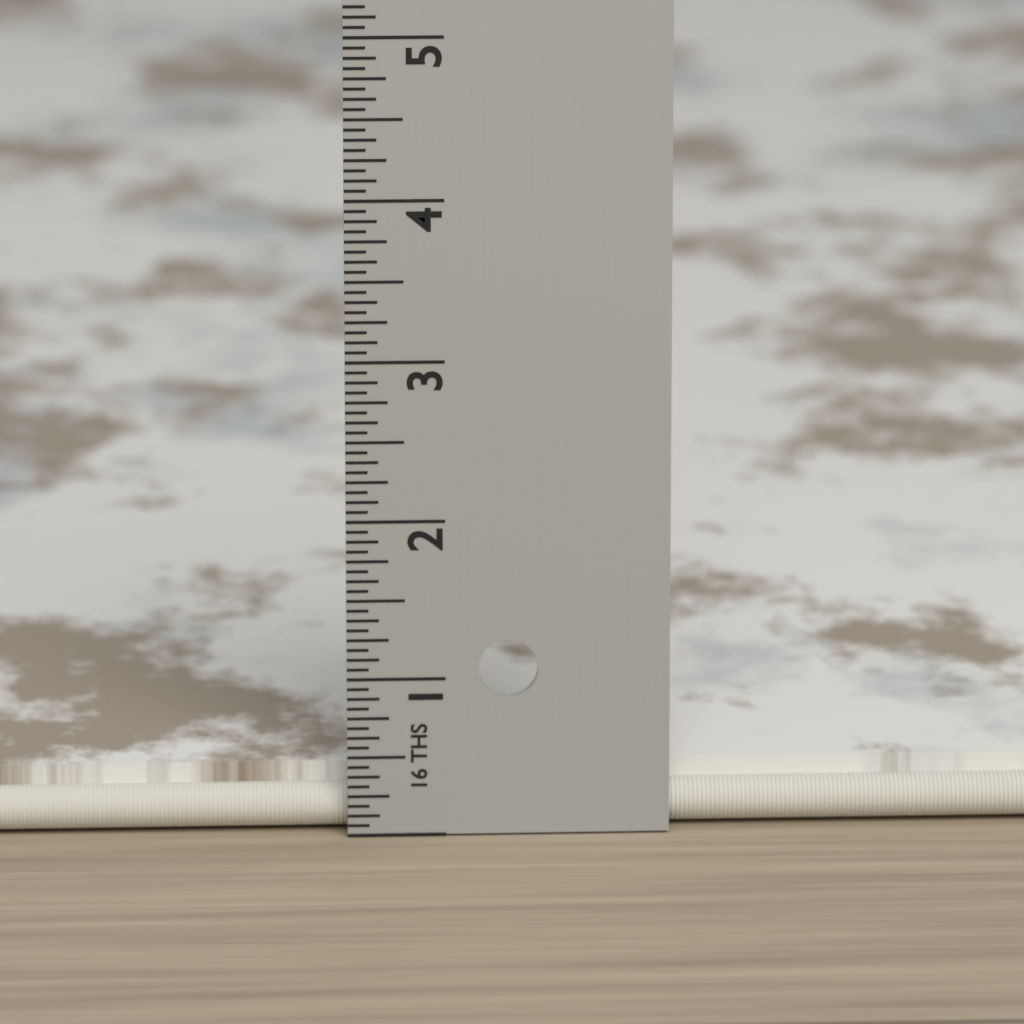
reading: 0.1875 in
